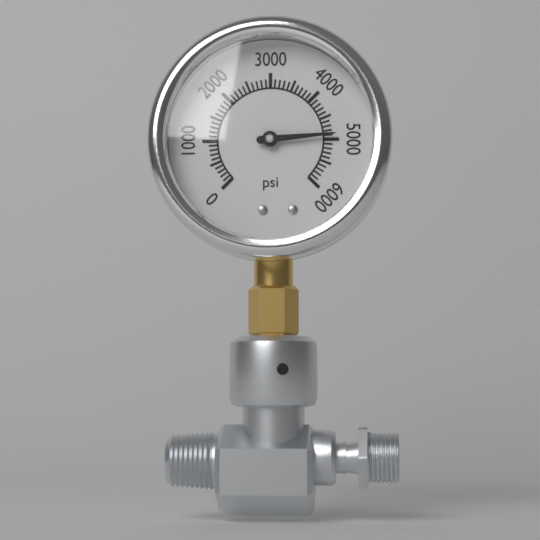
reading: 4900 psi
